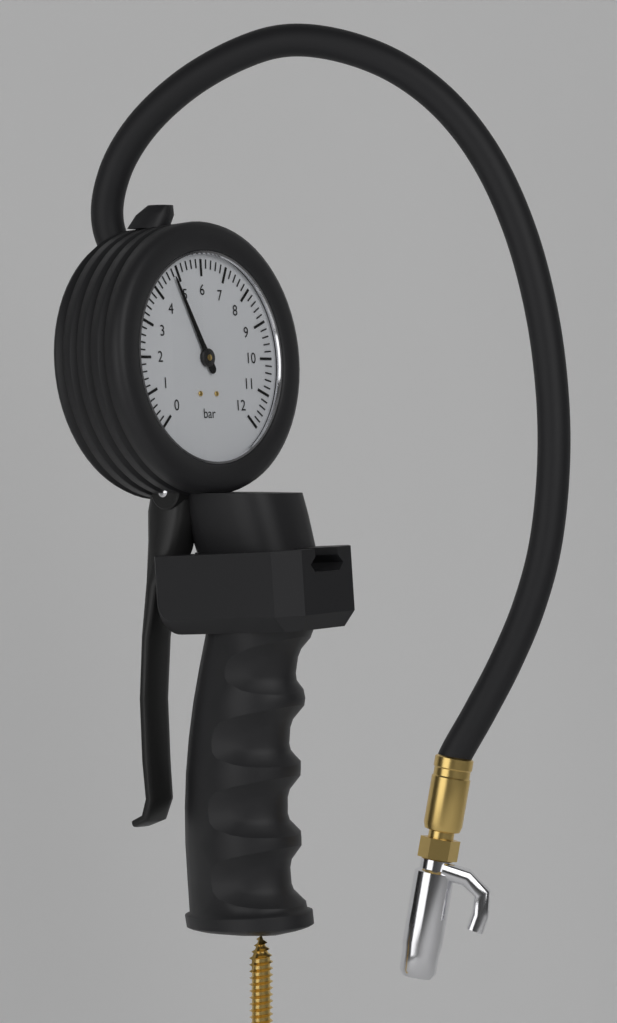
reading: 4.8 bar
